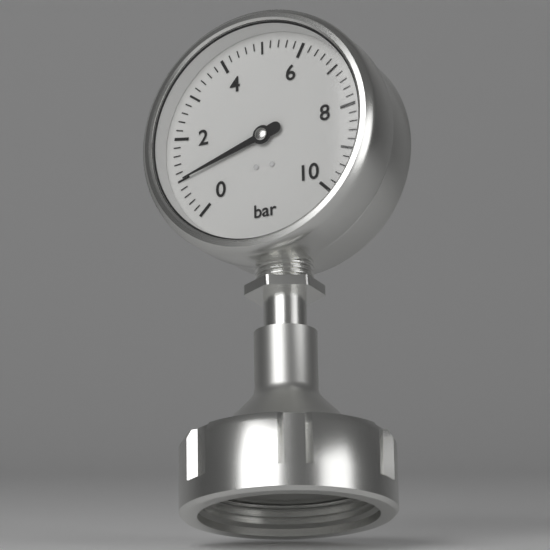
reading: 1.0 bar
